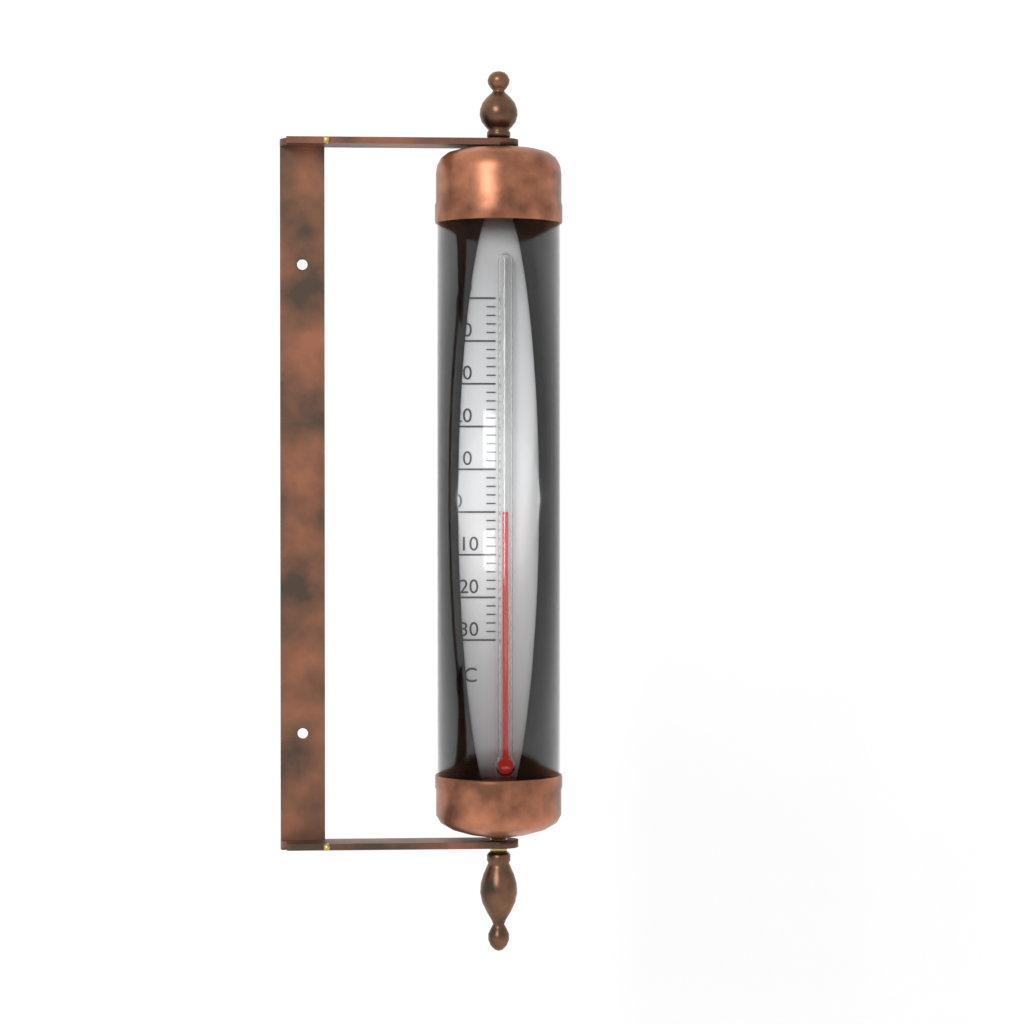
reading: 0 °C
